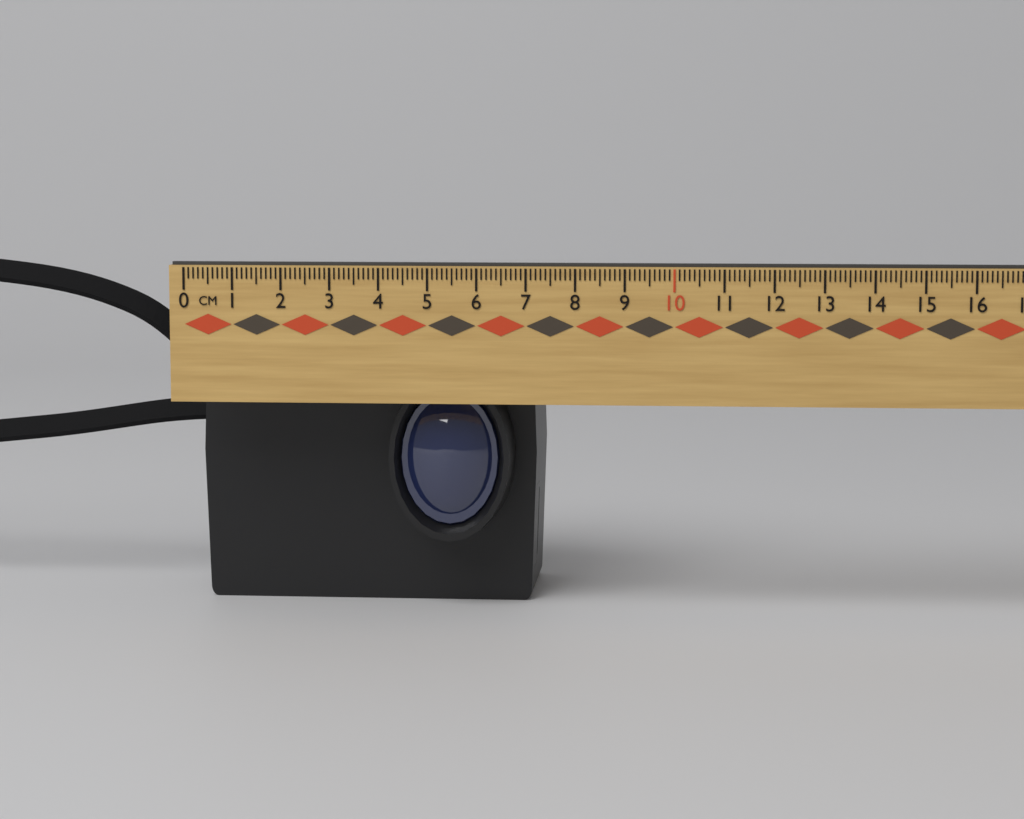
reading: 7.1 cm
